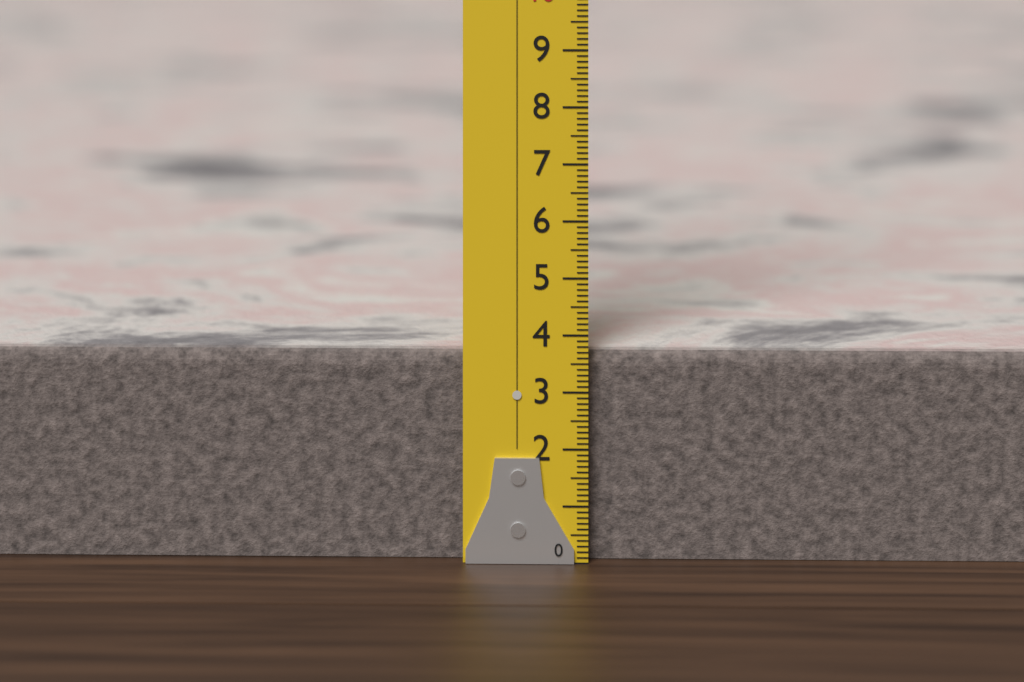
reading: 3.7 (no unit)
